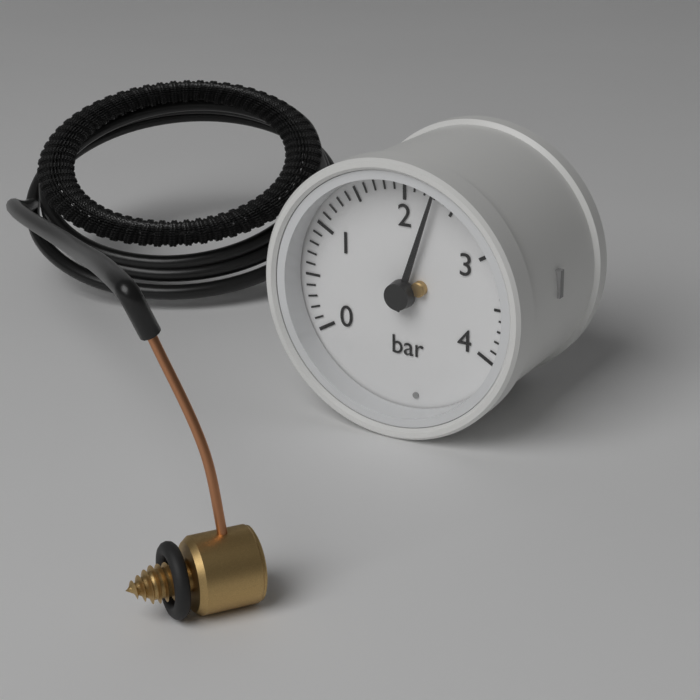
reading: 2.3 bar
